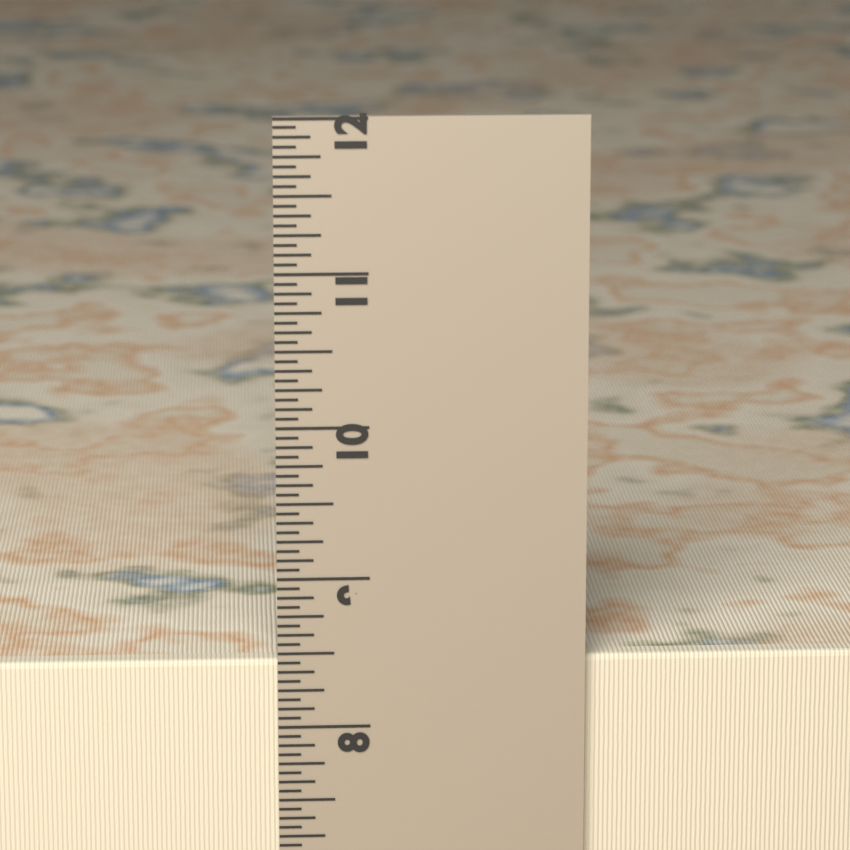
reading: 8.4375 in
